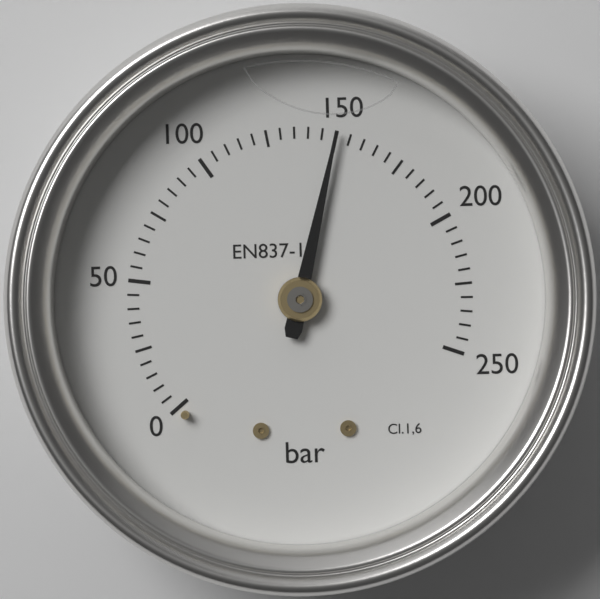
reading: 150 bar
